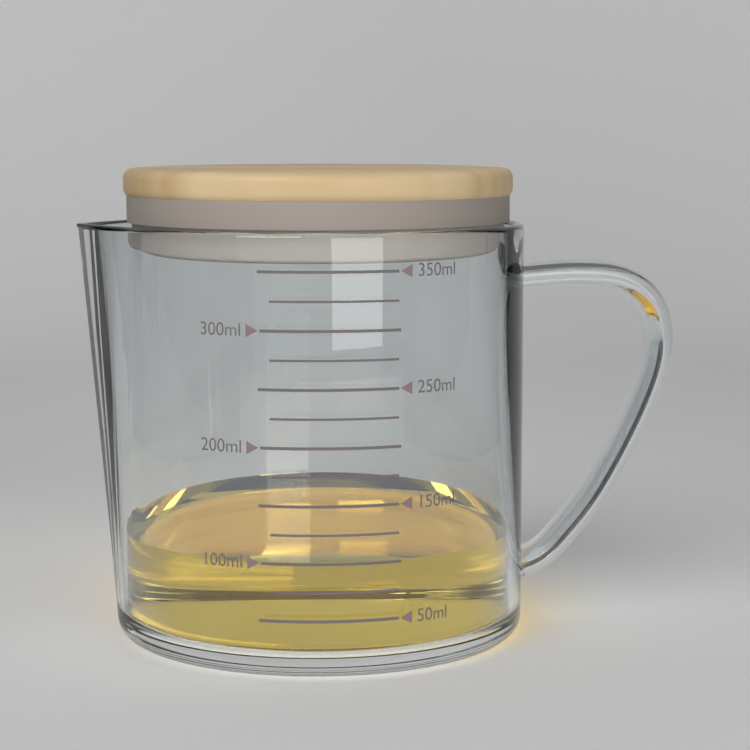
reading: 100 ml
